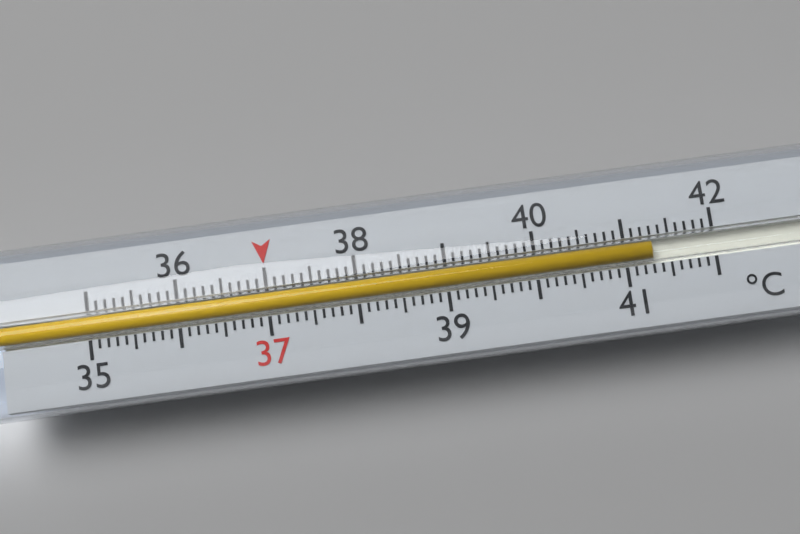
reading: 41.3 °C
